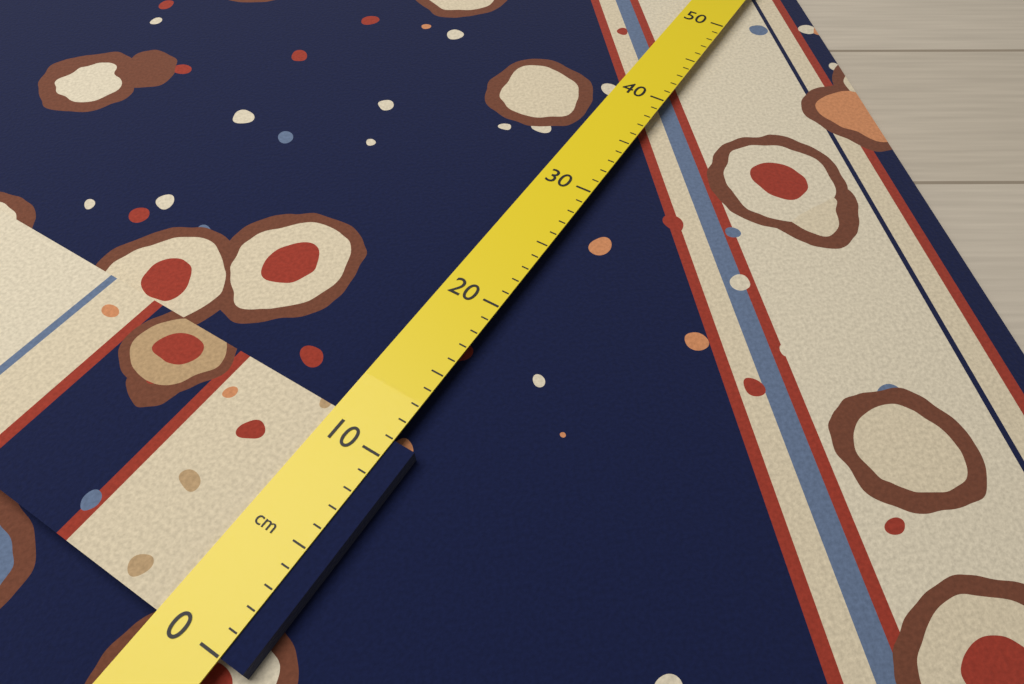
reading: 11 cm
